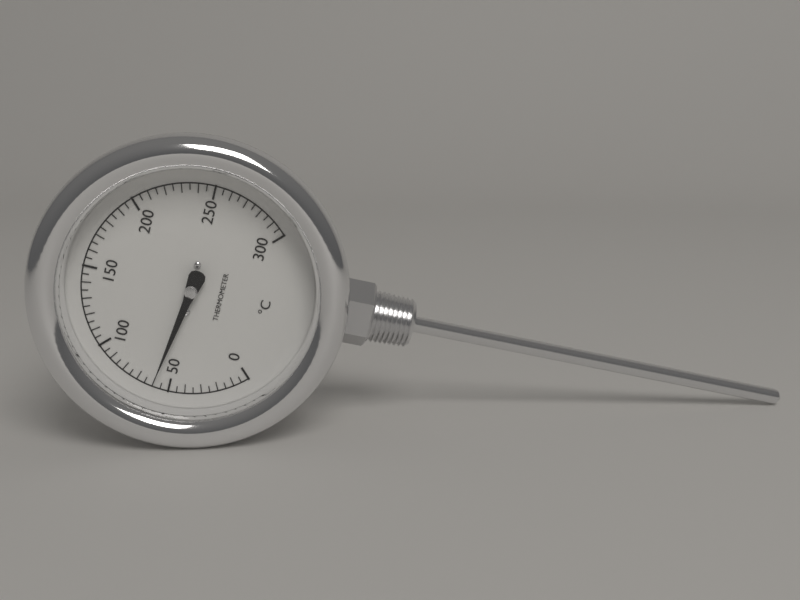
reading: 60 °C
